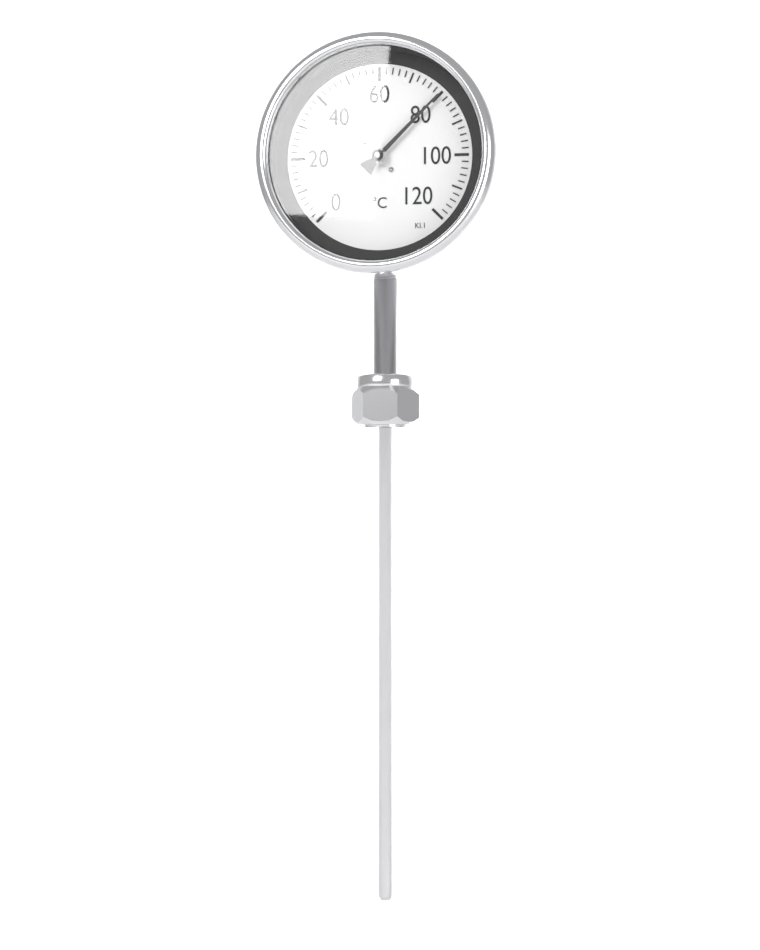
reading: 80 °C
